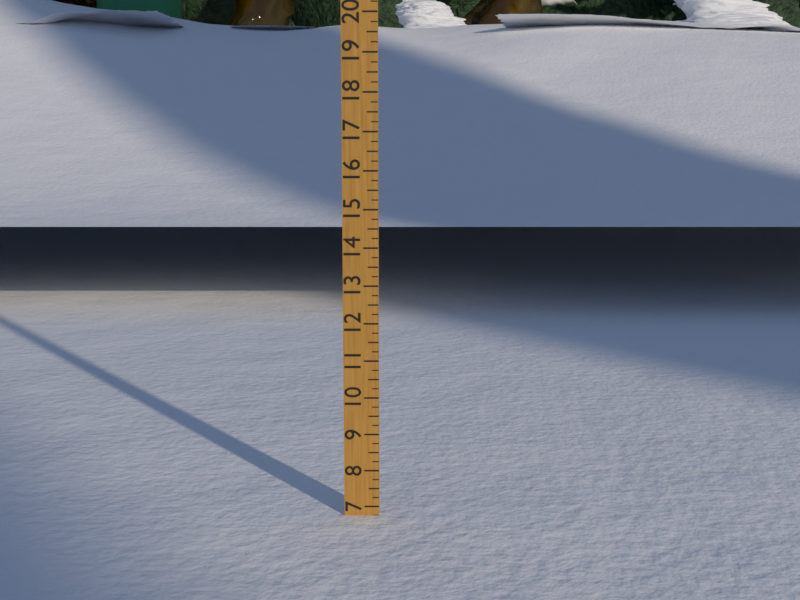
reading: 6.75 (no unit)
